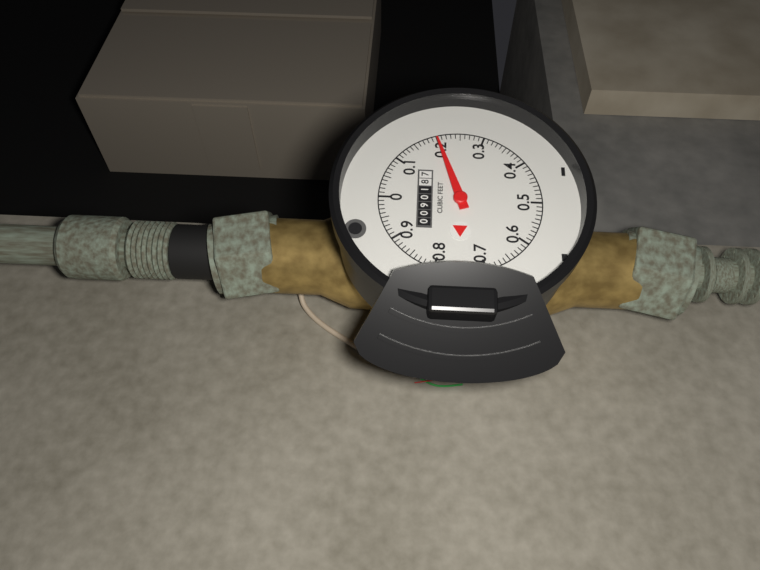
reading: 0.20 cubic feet
